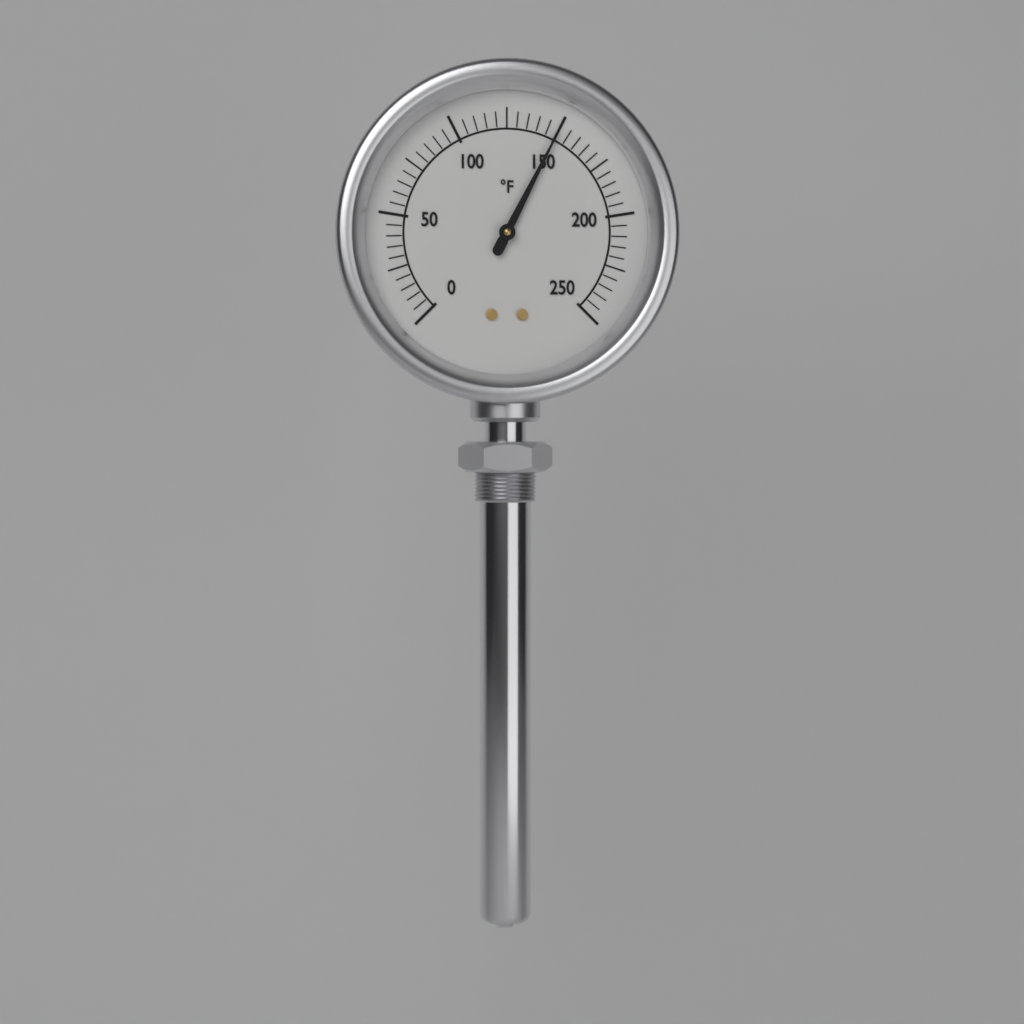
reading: 150 °F
